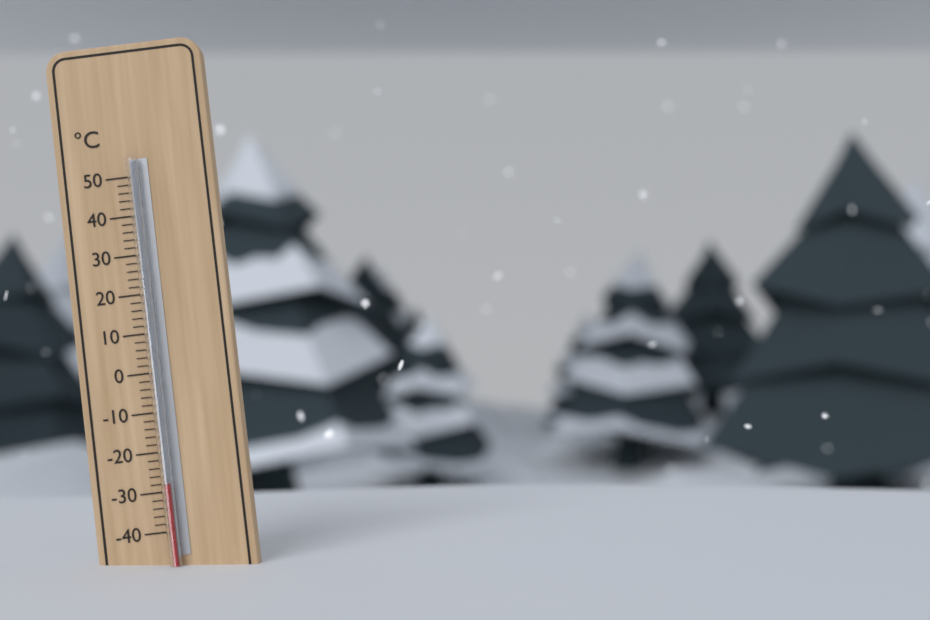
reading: -28 °C
